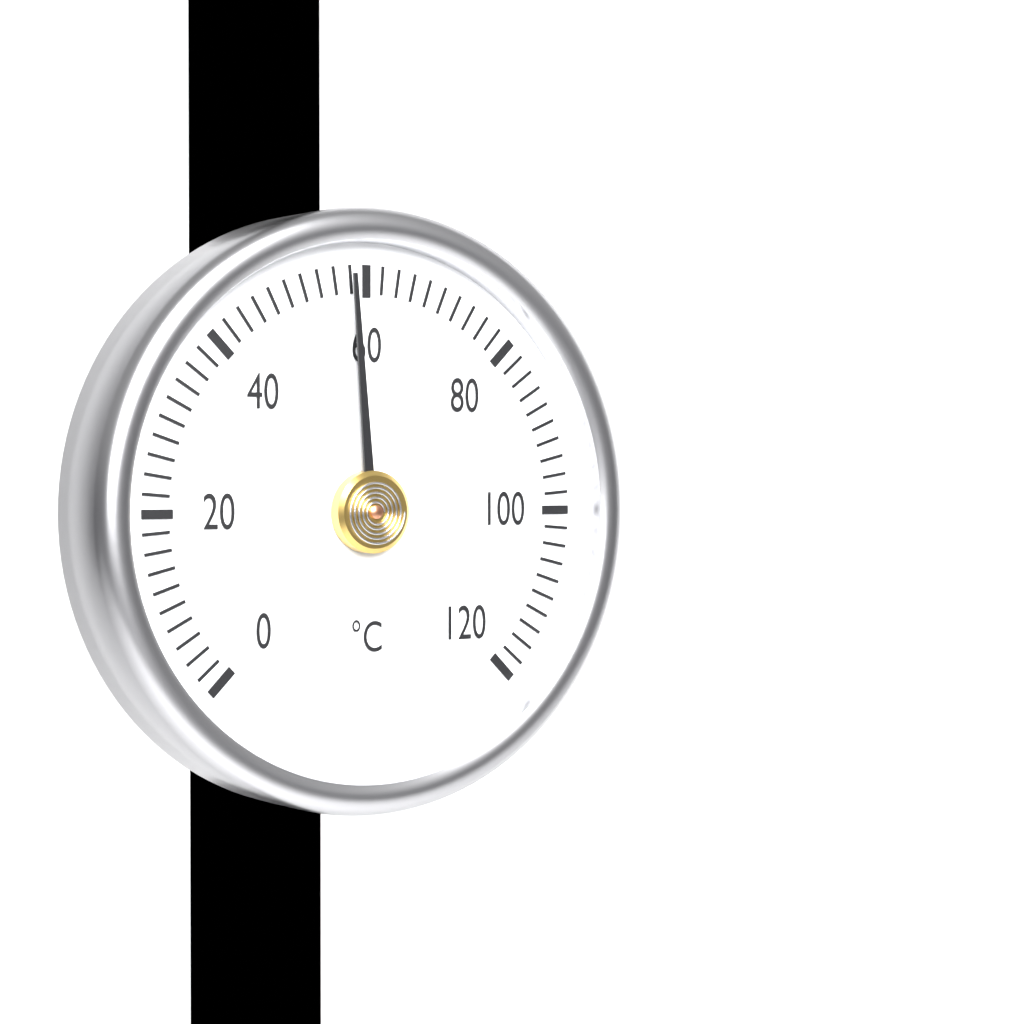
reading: 58 °C
